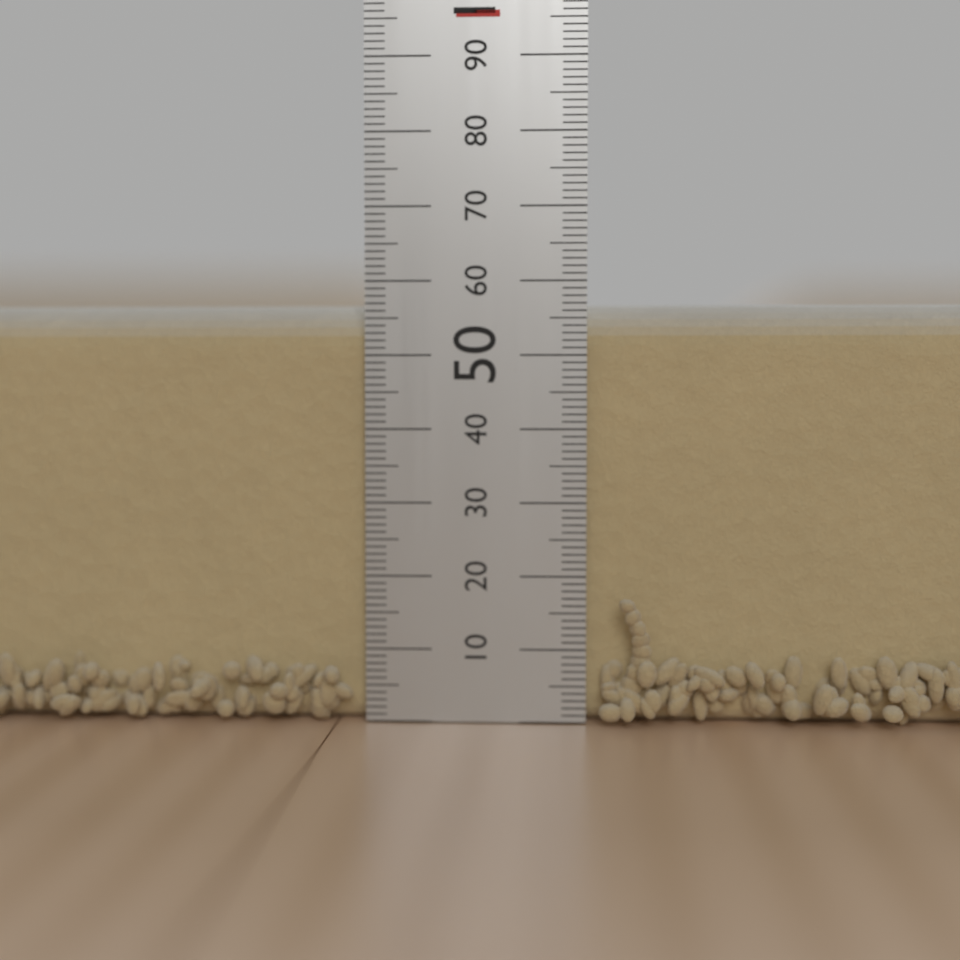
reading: 57 mm
